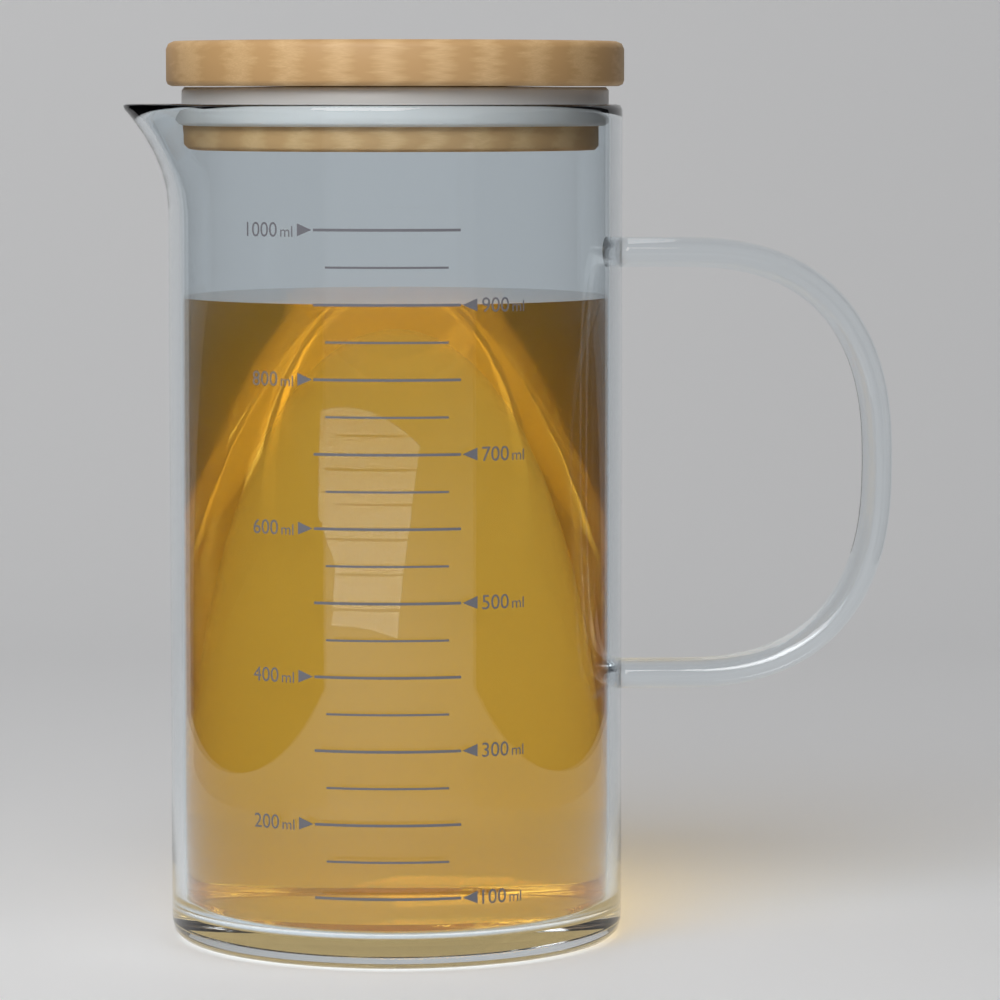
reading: 900 ml
